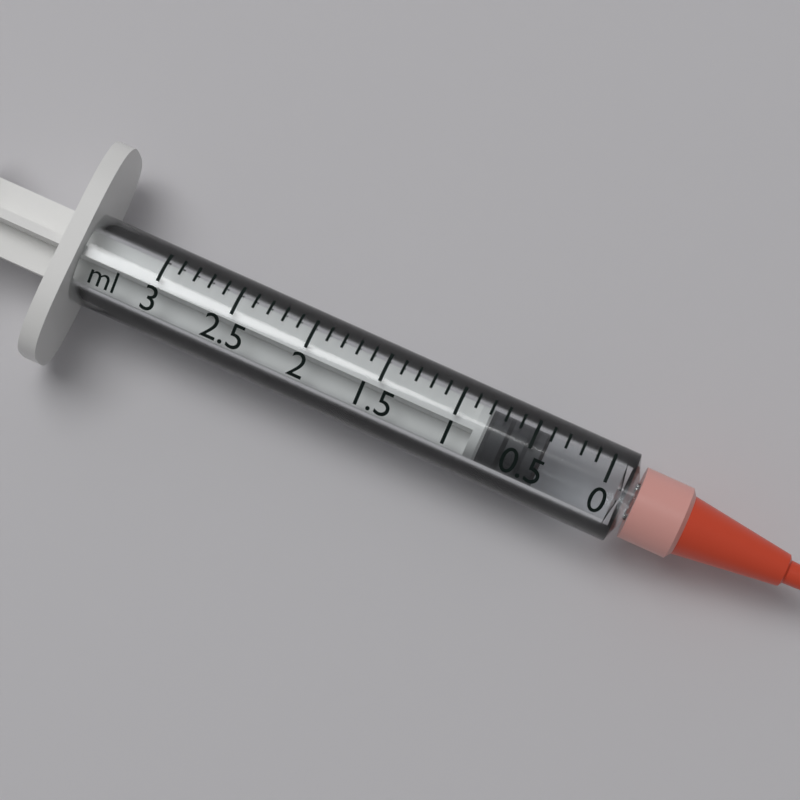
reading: 0.4 ml
